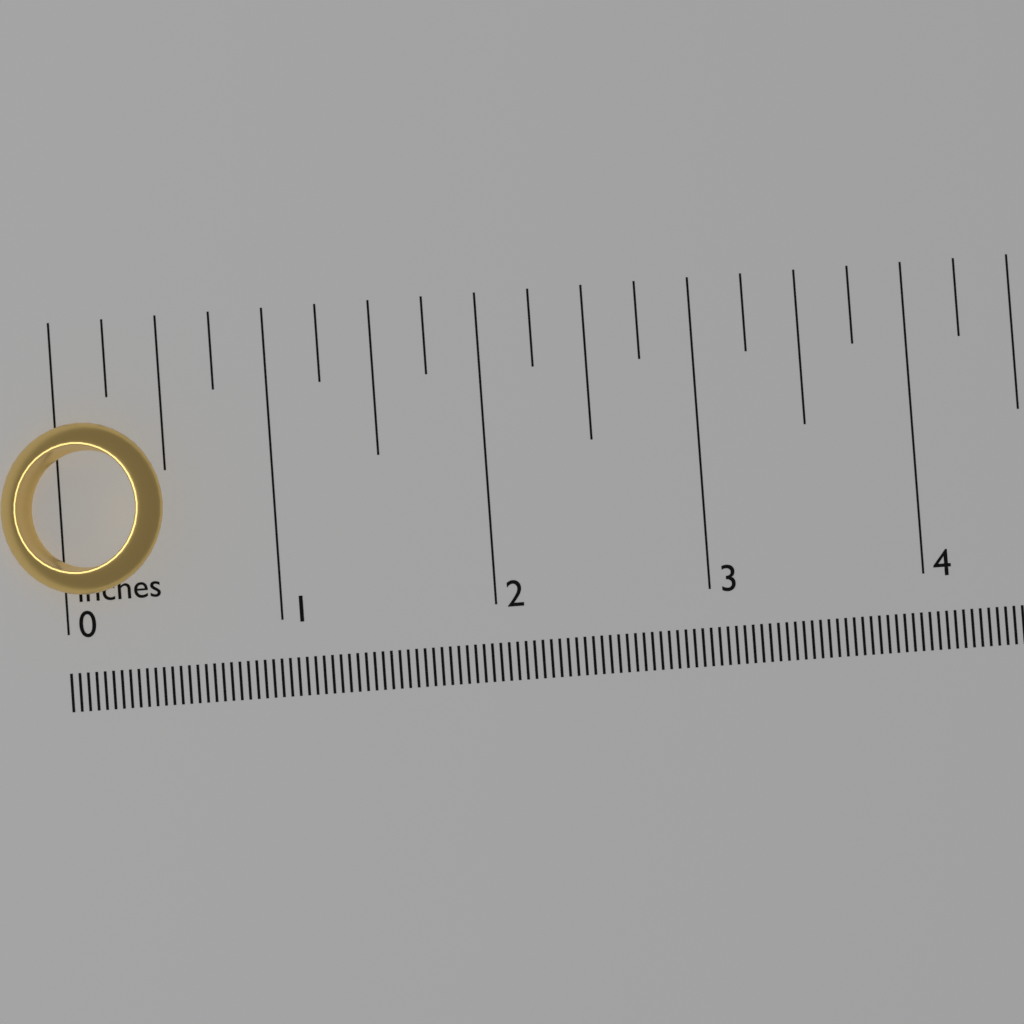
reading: 0.50 in
